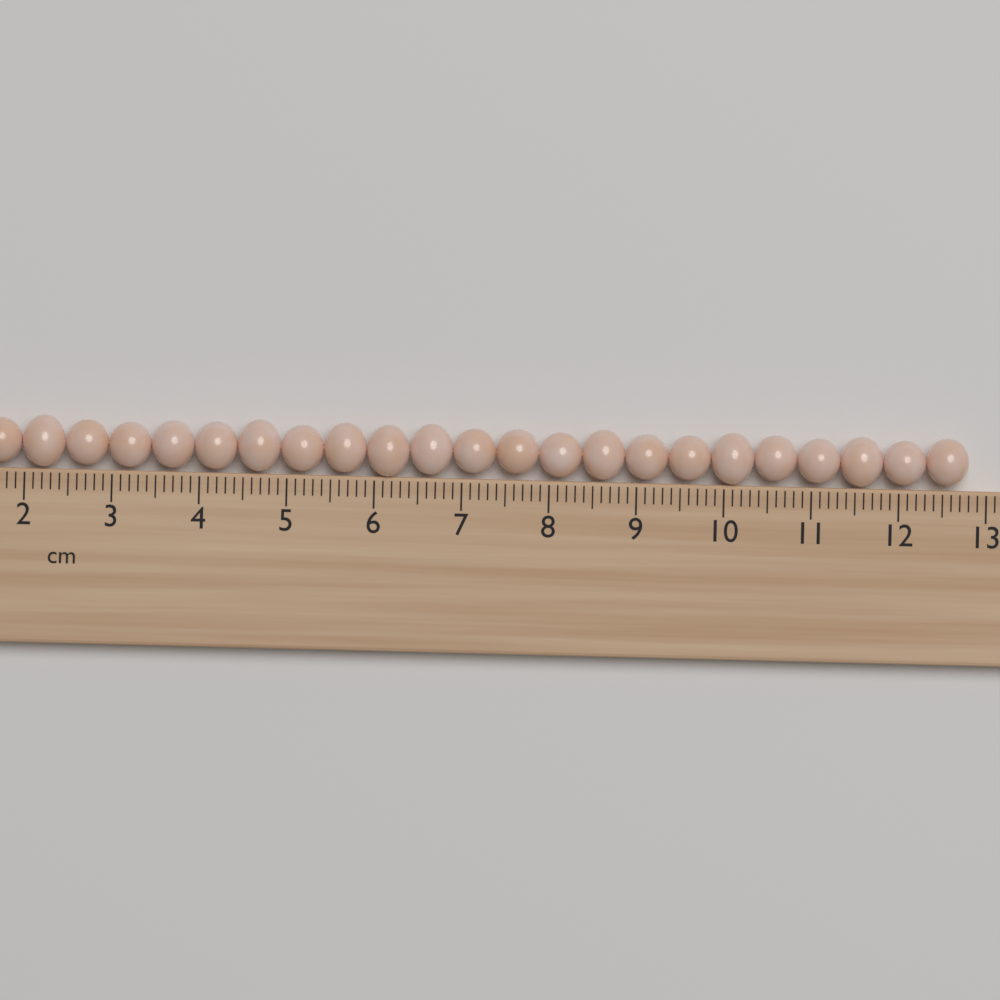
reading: 12.8 cm
